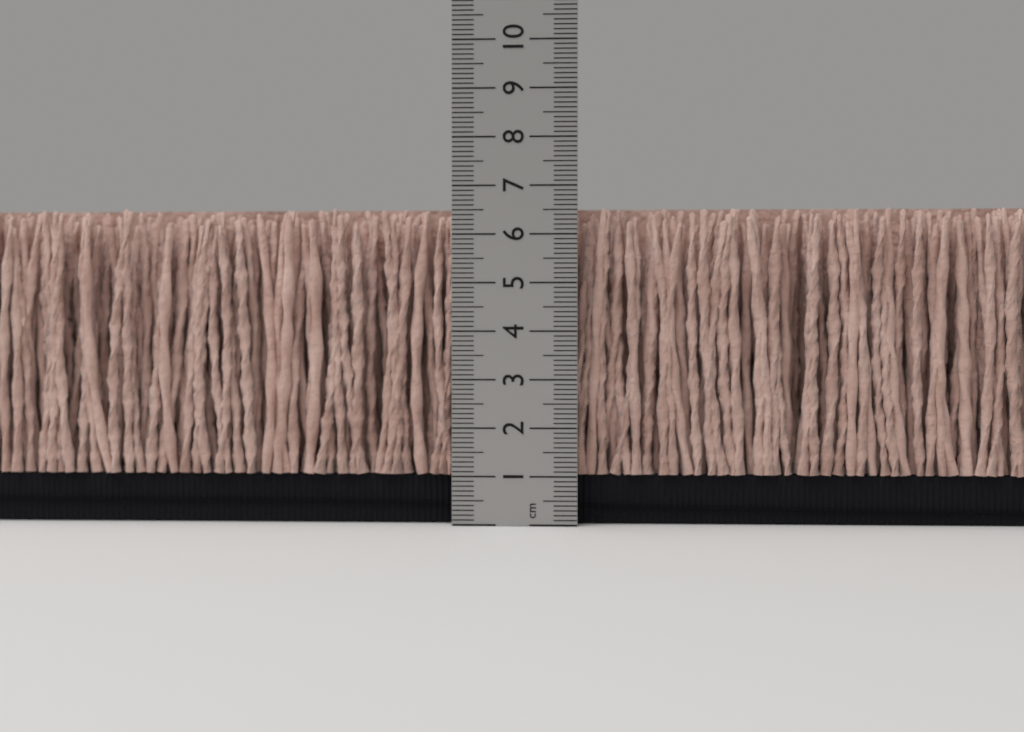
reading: 6.6 cm
